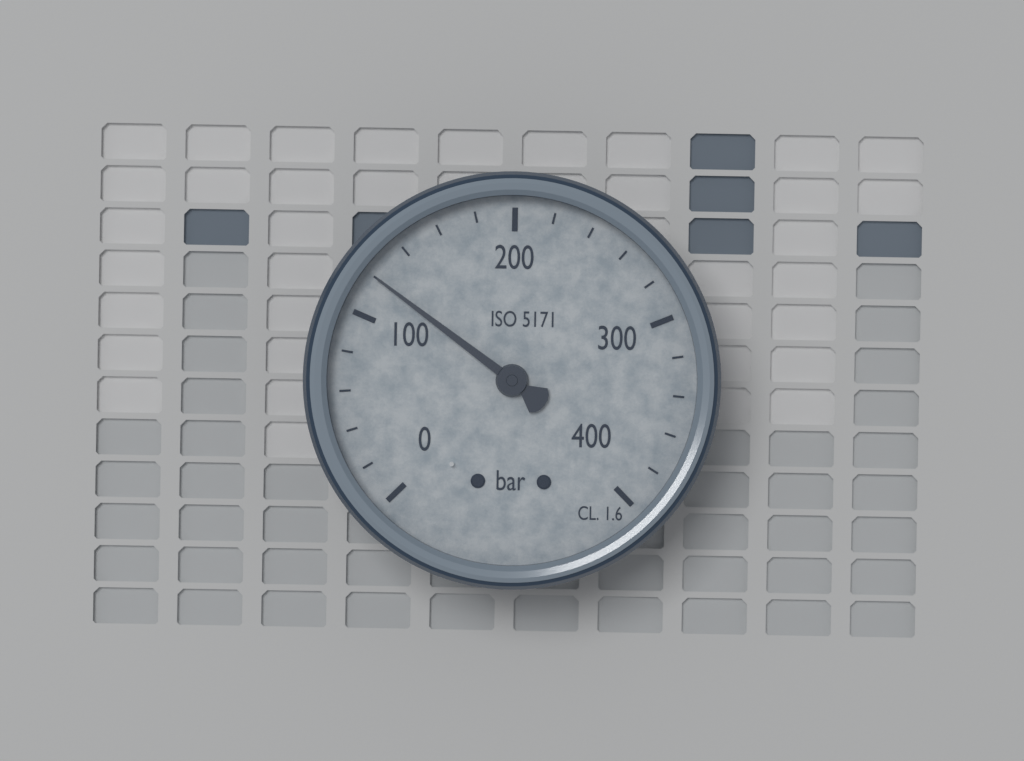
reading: 120 bar
